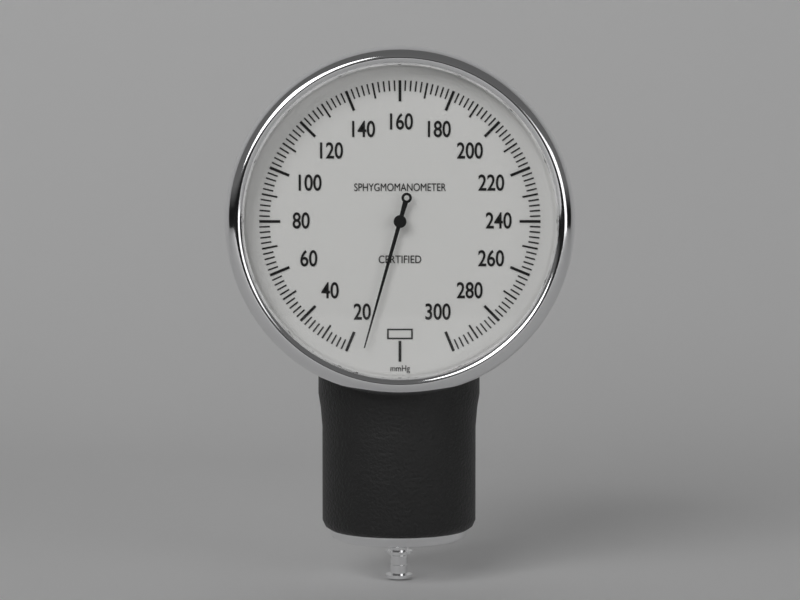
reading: 14 mmHg
